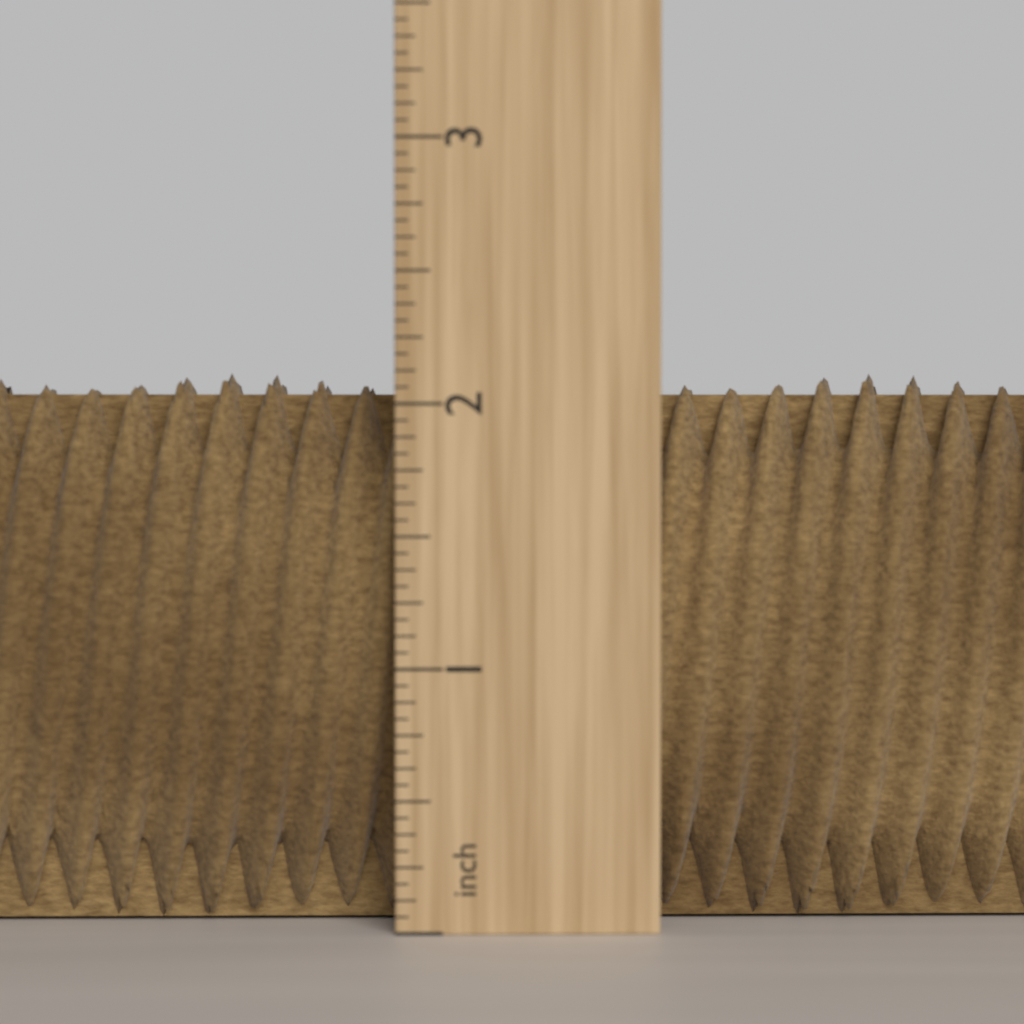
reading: 2.1250 inch
